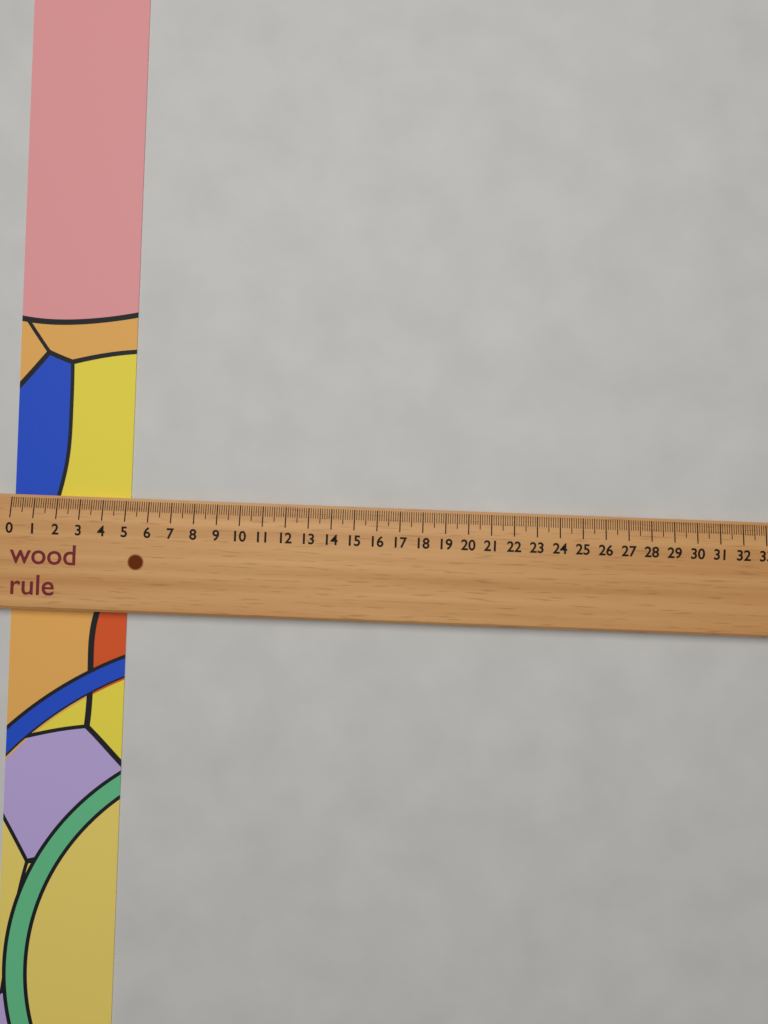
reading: 5.1 (no unit)
